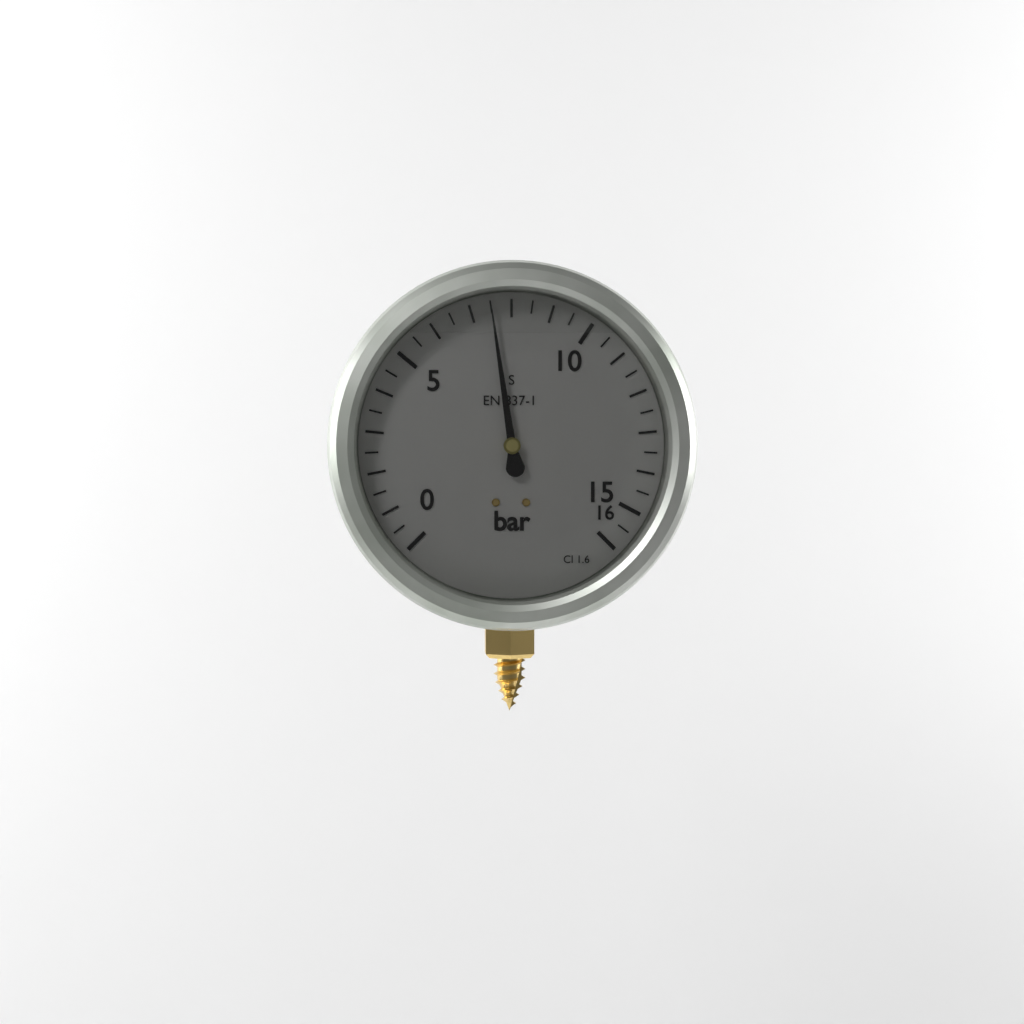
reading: 7.5 bar
